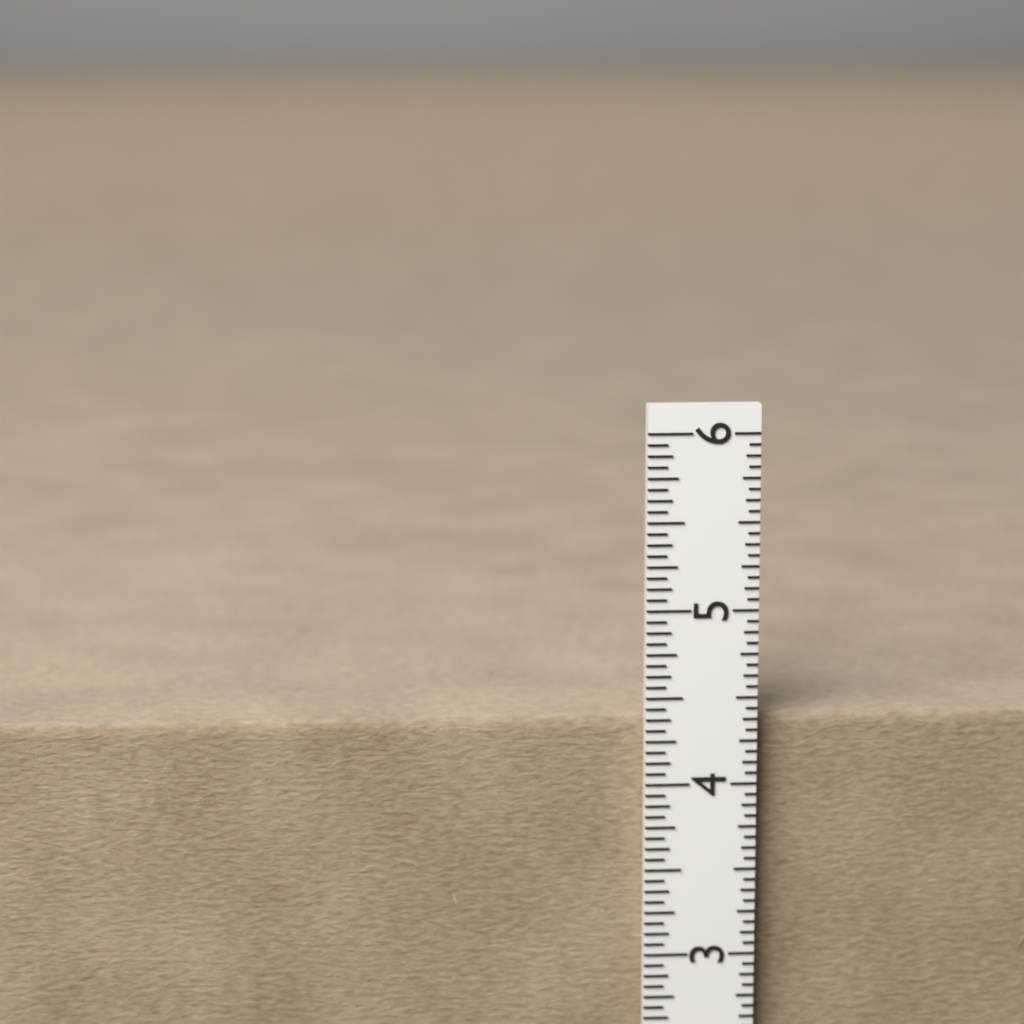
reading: 4.3750 in
